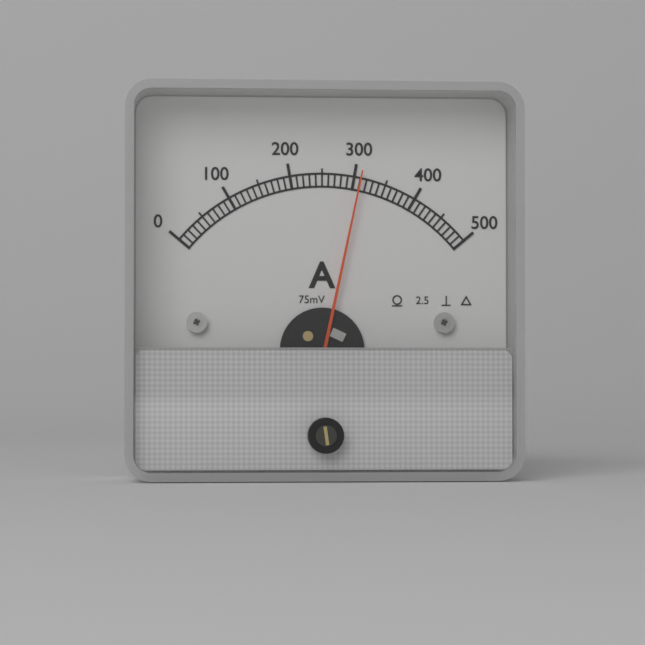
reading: 310 A
